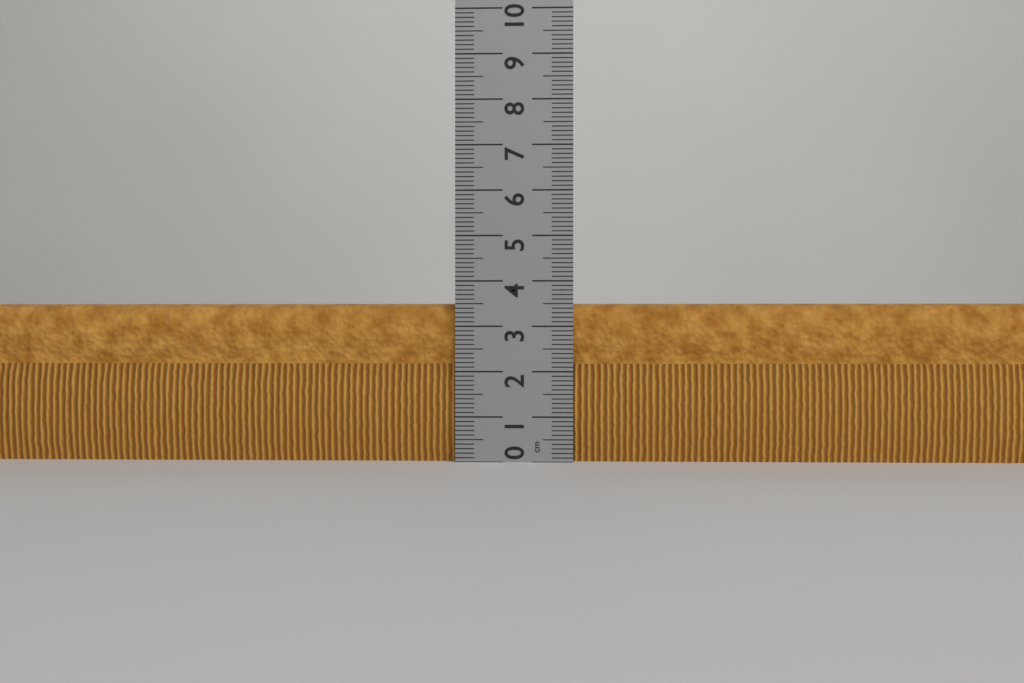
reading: 3.5 cm
